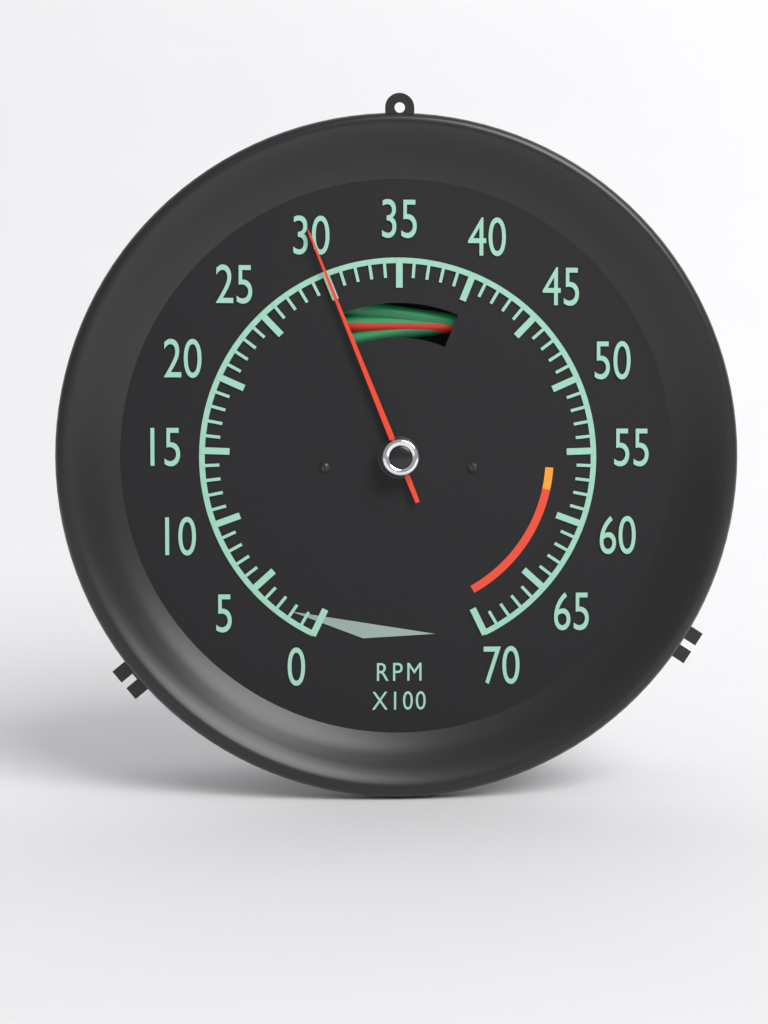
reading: 30 RPM x100
